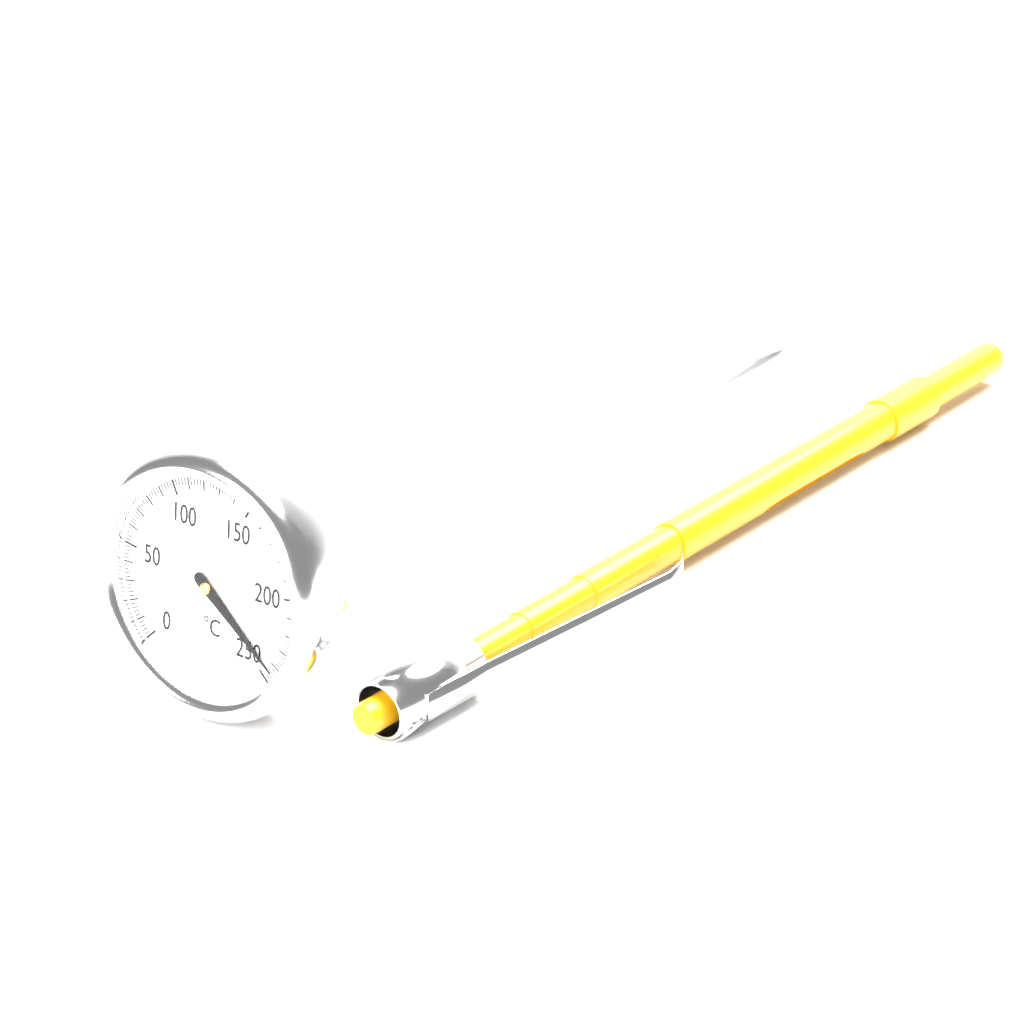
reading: 244 °C
